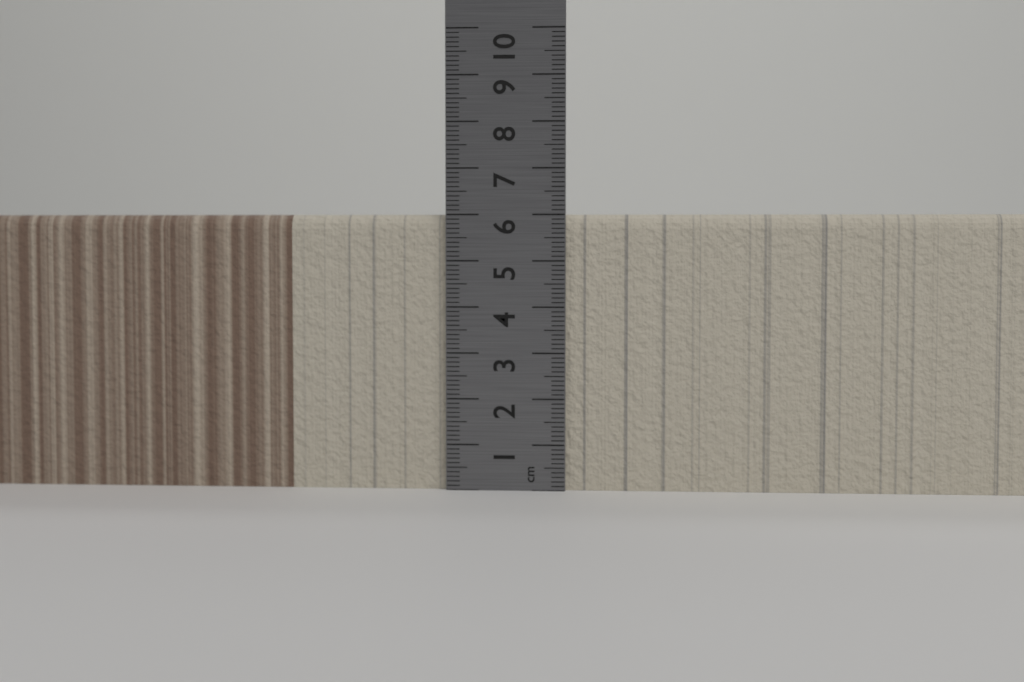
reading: 6.0 cm
